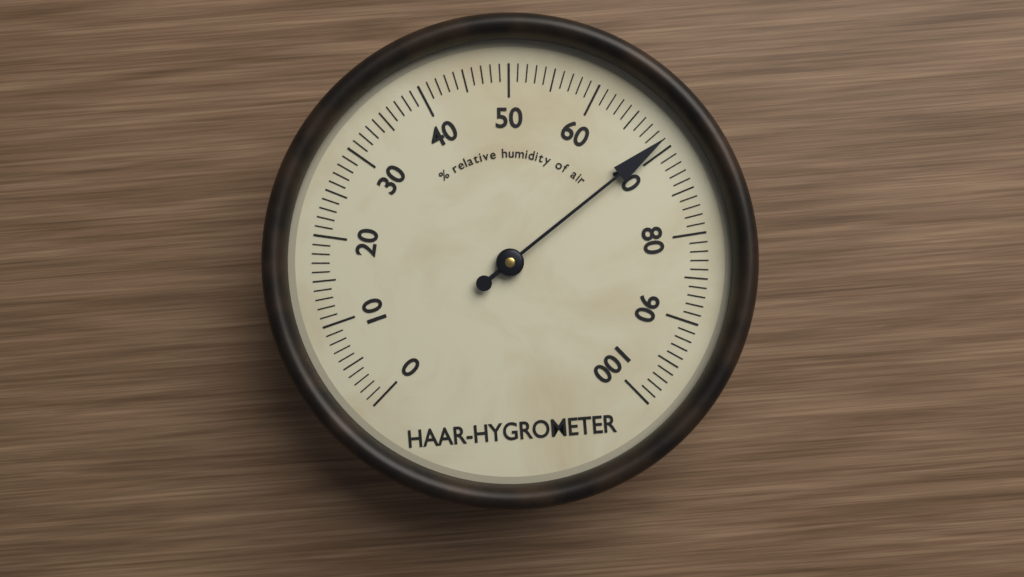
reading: 69 %
